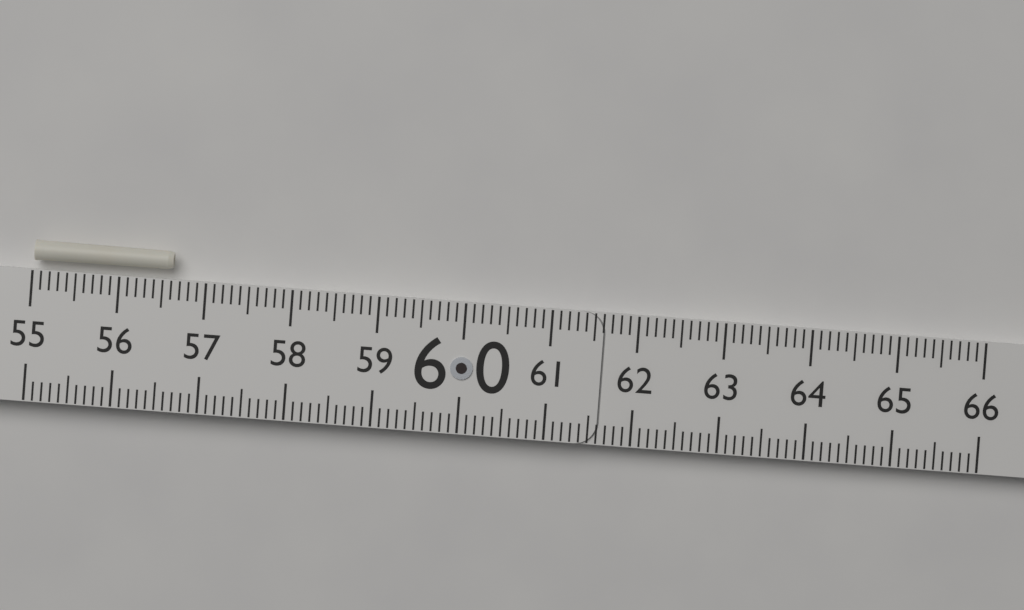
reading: 56.6 (no unit)
